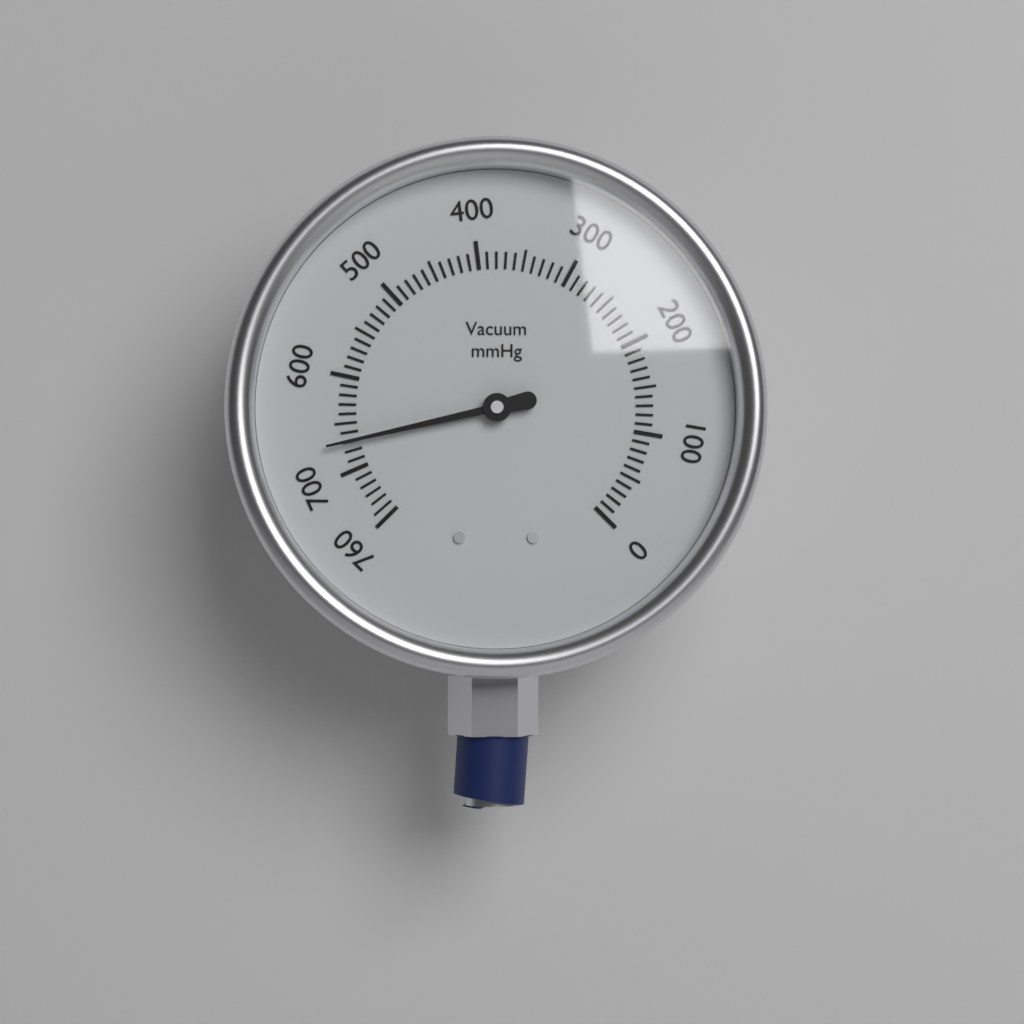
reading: 670 mmHg
